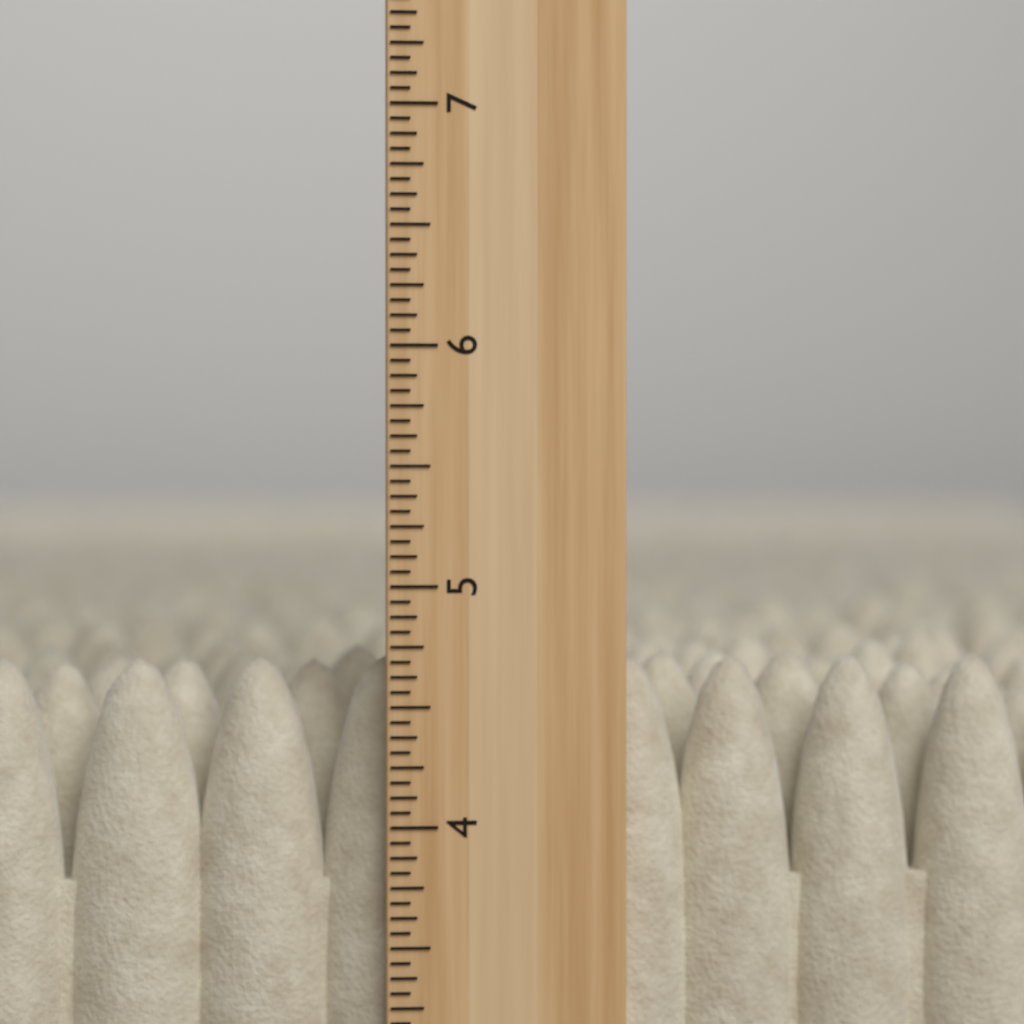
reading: 4.6875 inch
